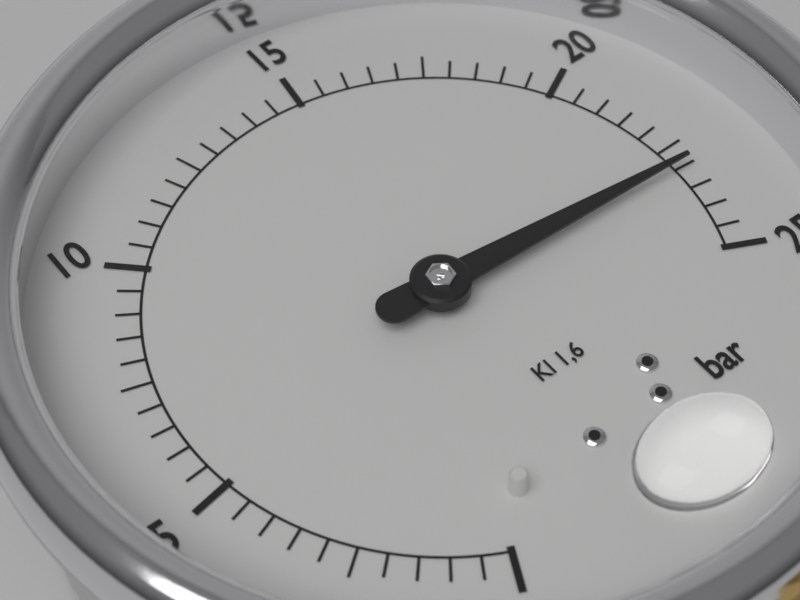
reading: 23.0 bar
